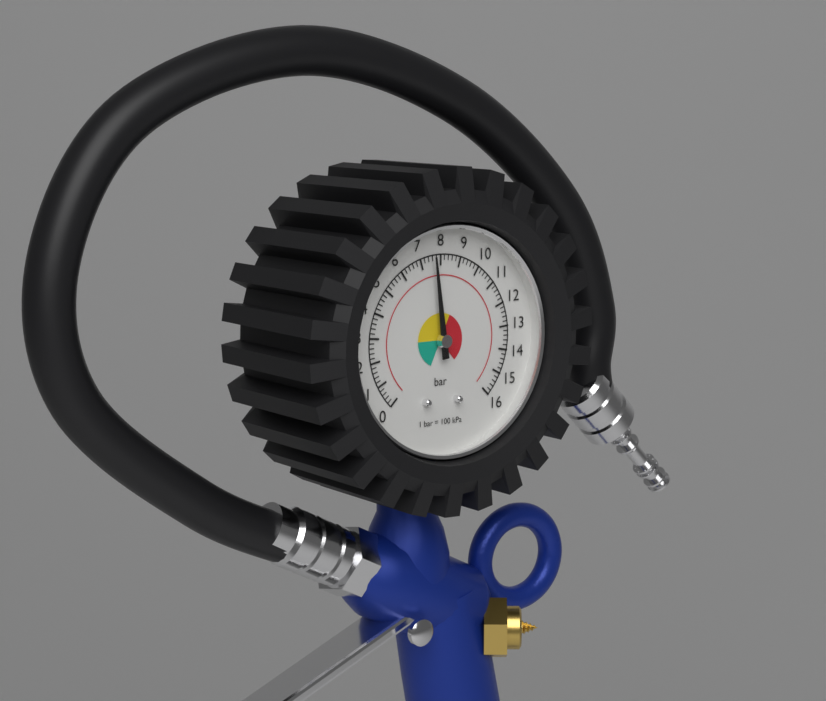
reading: 7.6 bar
